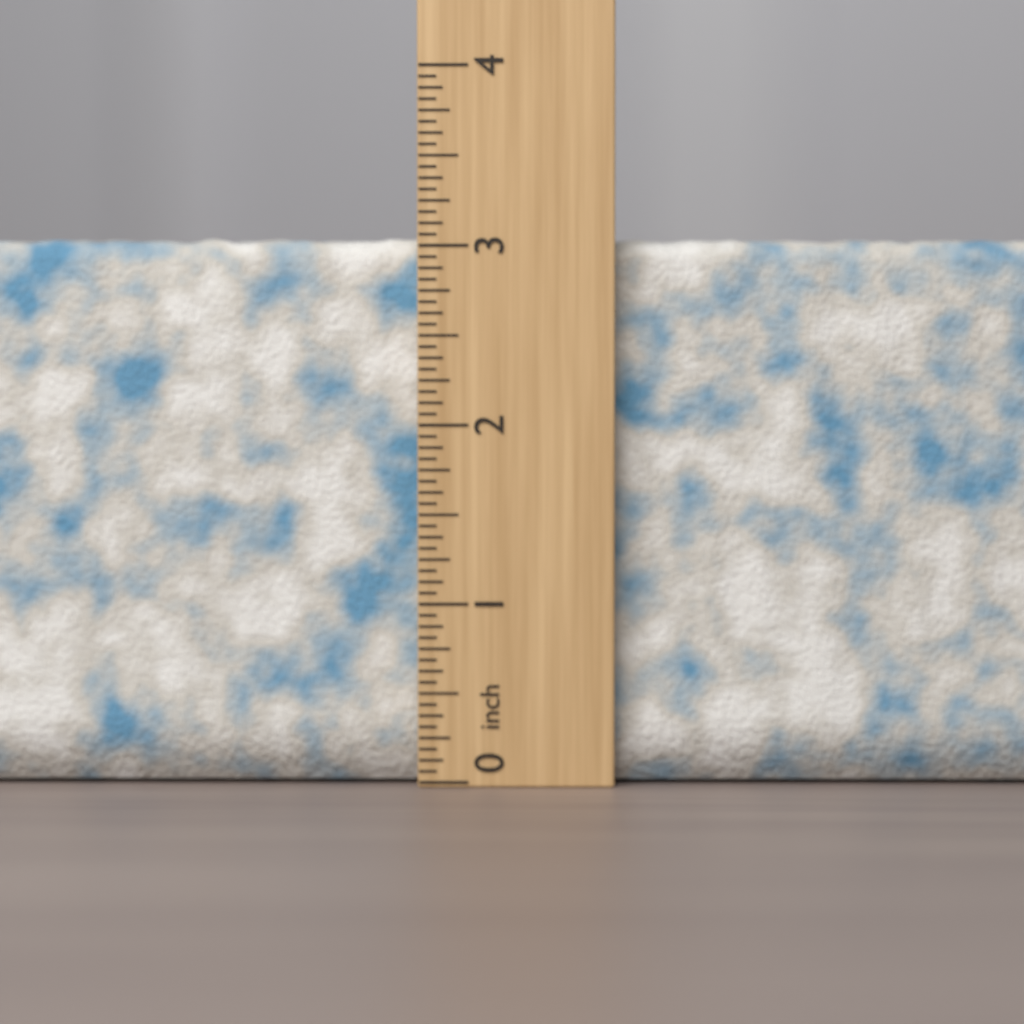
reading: 3.0625 inch
